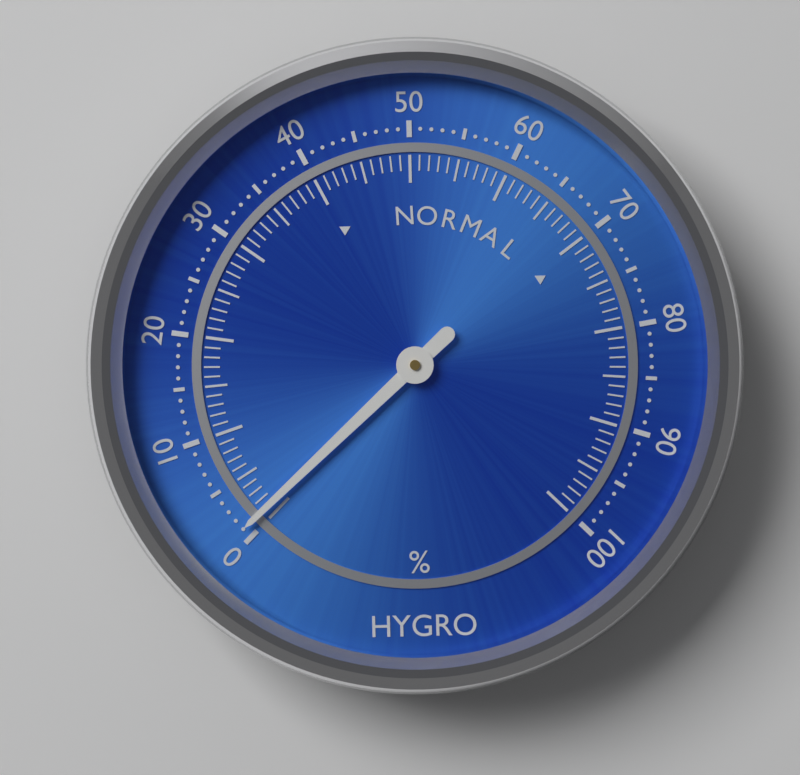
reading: 1 %
